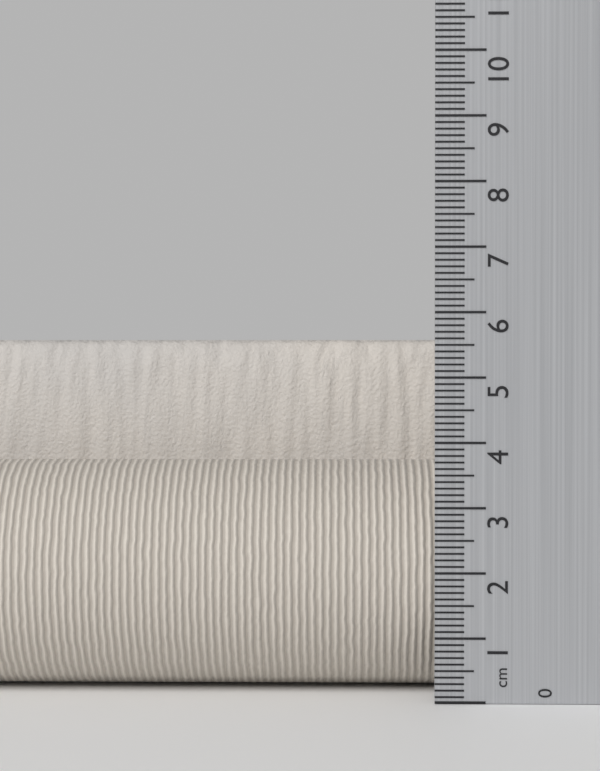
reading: 5.6 cm
